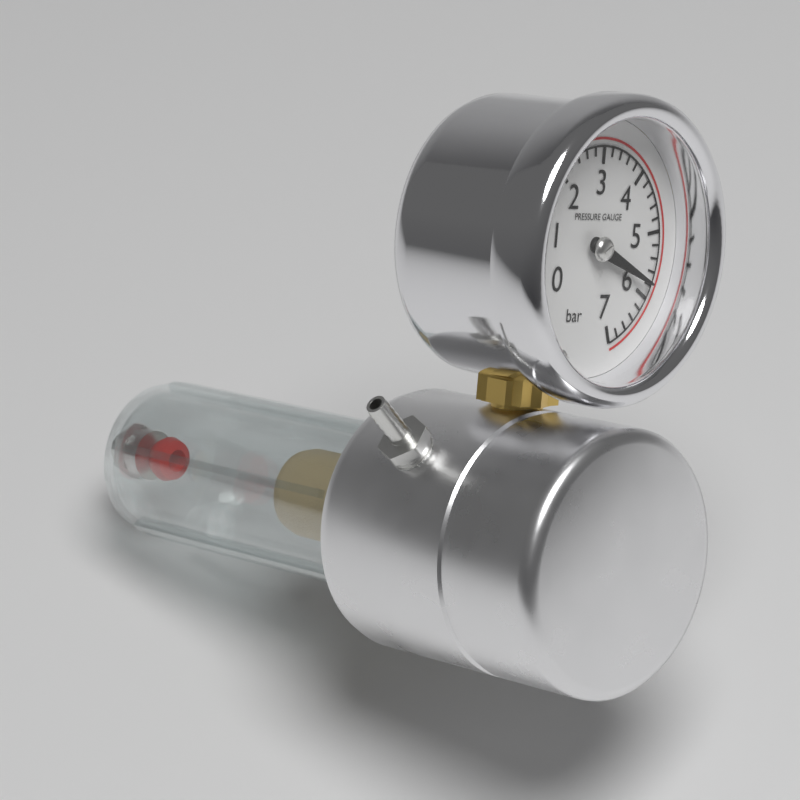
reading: 5.8 bar
